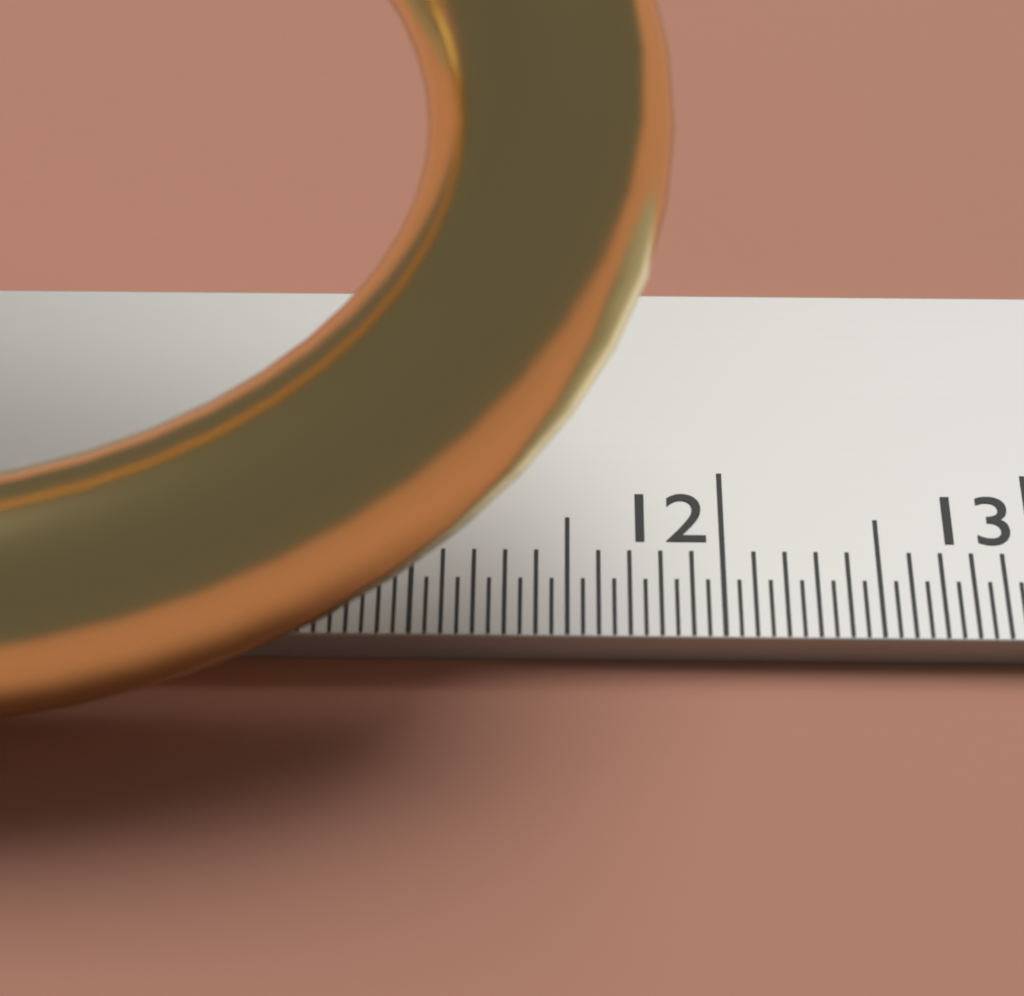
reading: 11.80 cm
